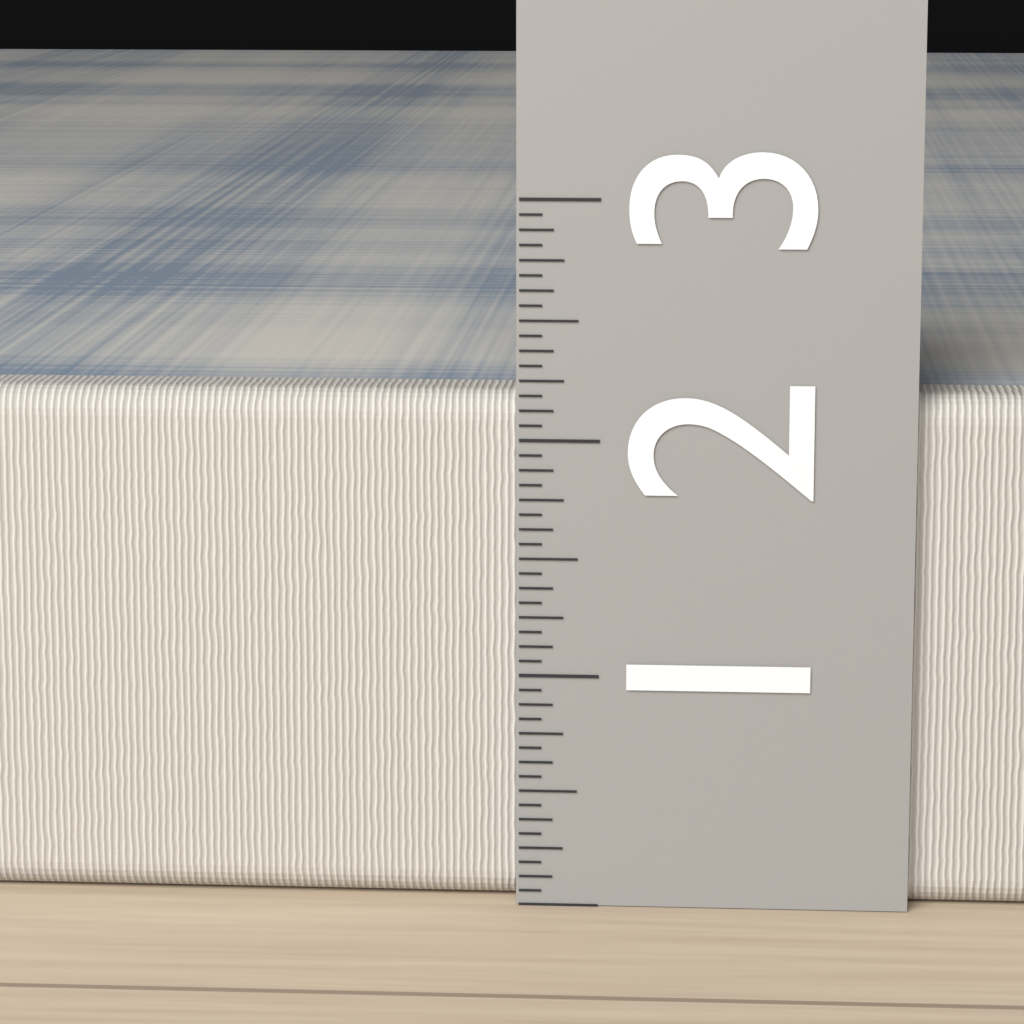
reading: 2.1875 (no unit)
